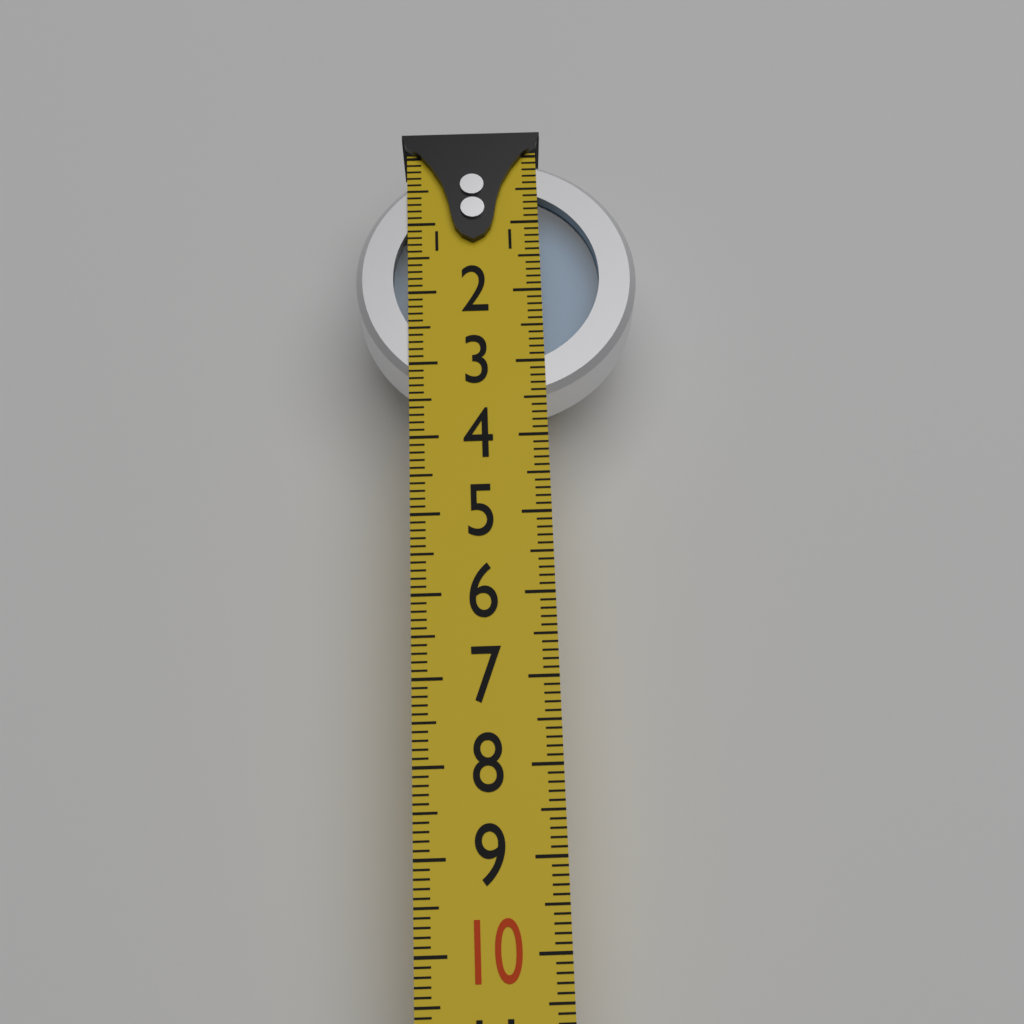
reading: 3.5 (no unit)
